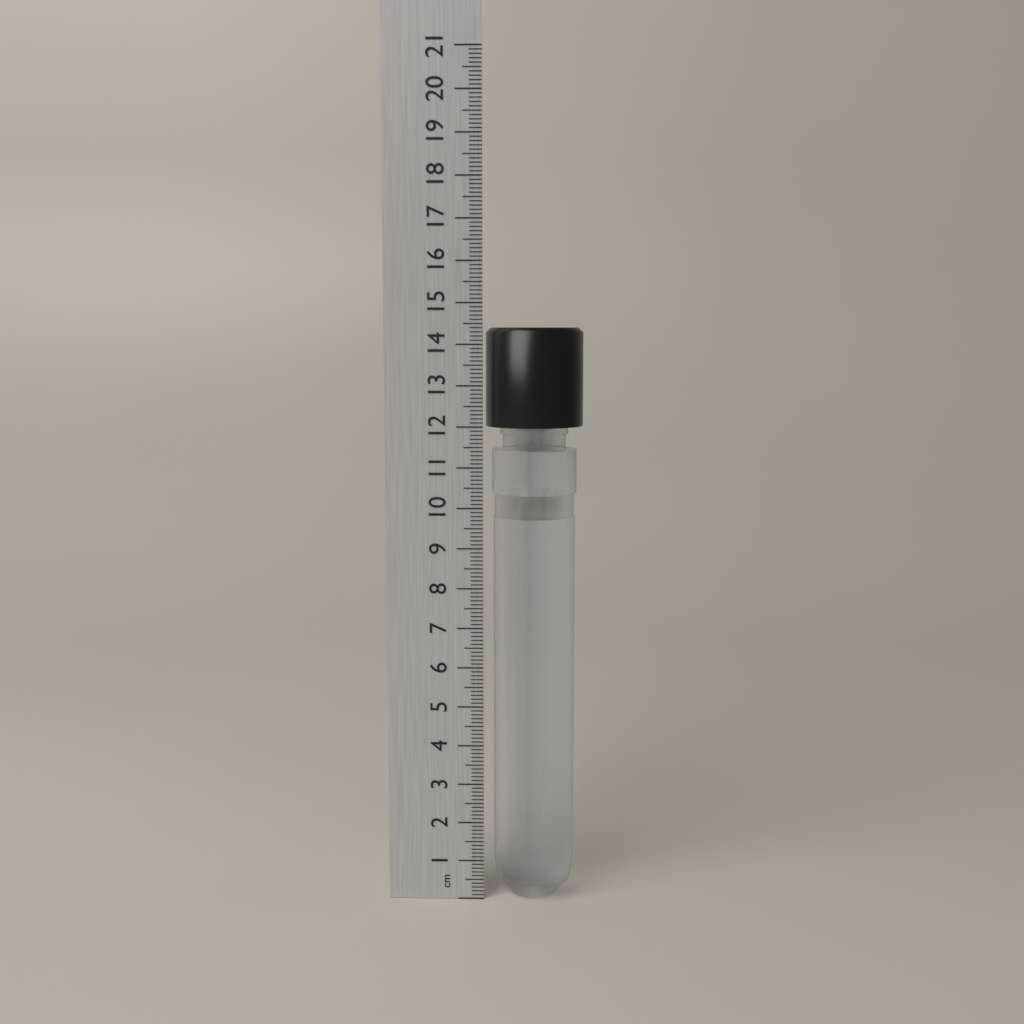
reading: 14.4 cm
